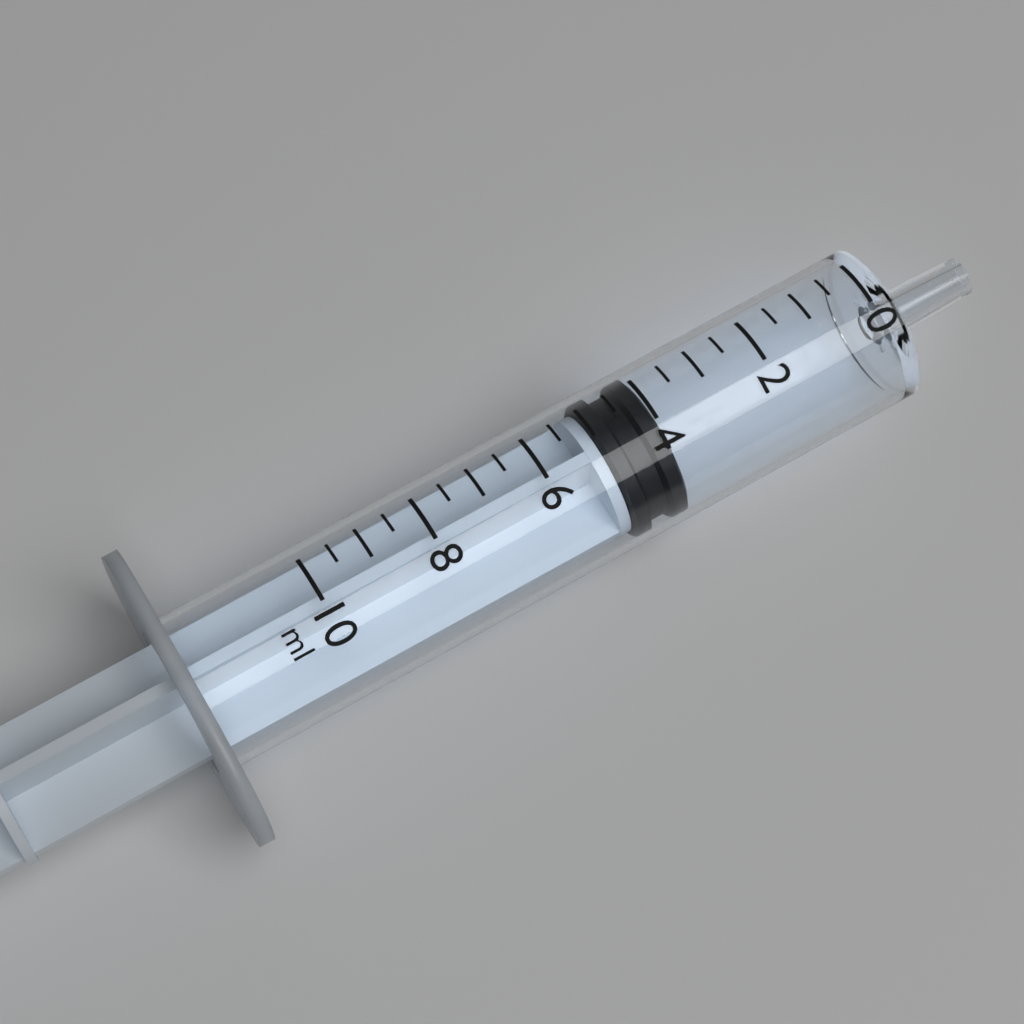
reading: 4.0 ml
